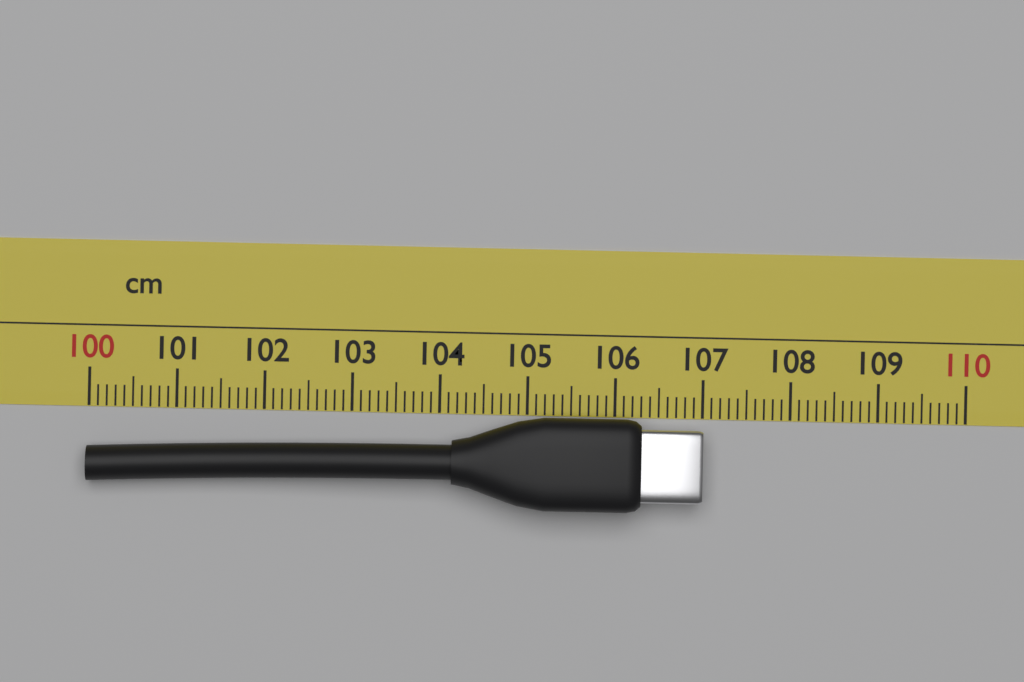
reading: 107.0 cm
